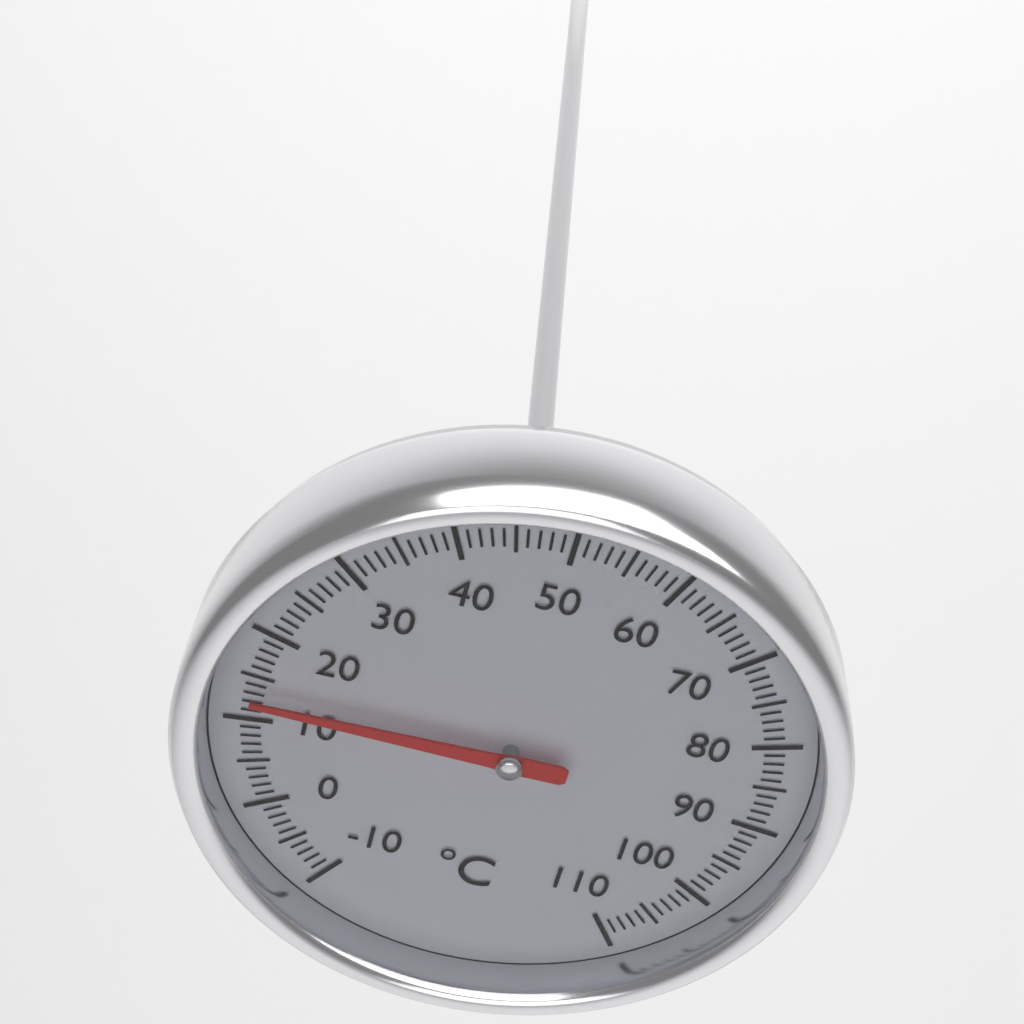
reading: 13 °C
